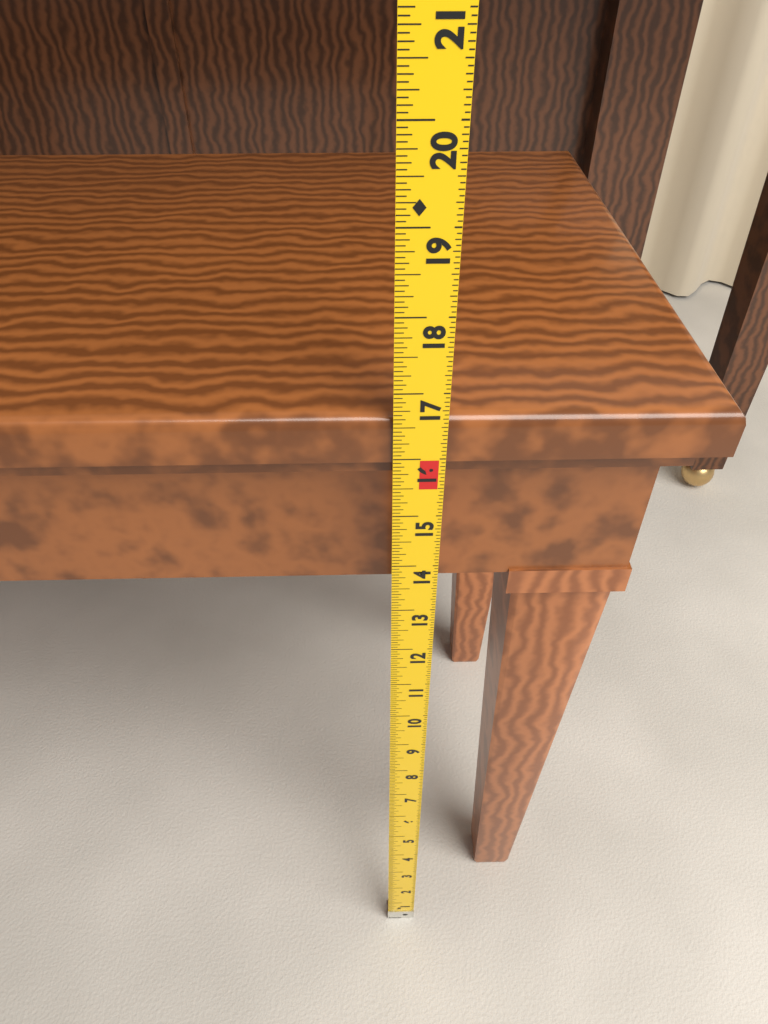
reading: 16.6250 in
